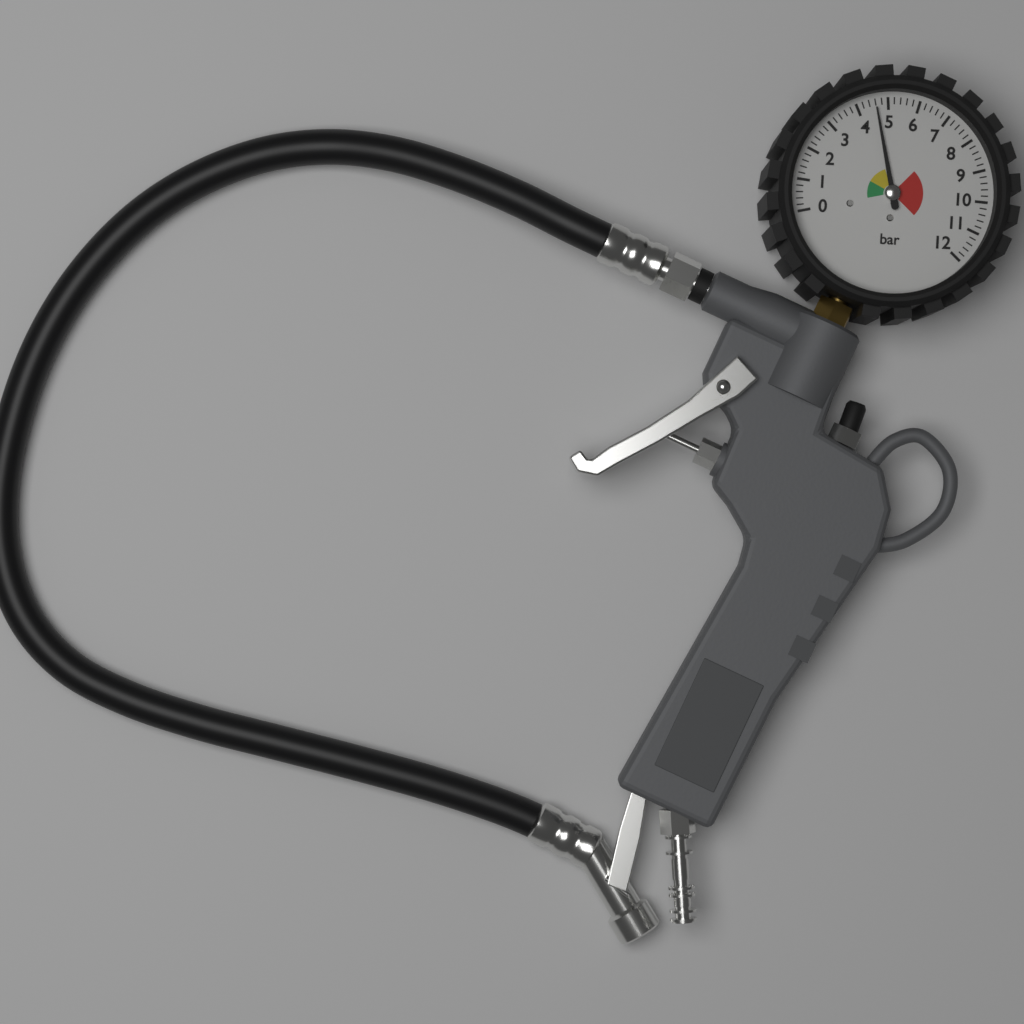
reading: 4.6 bar
